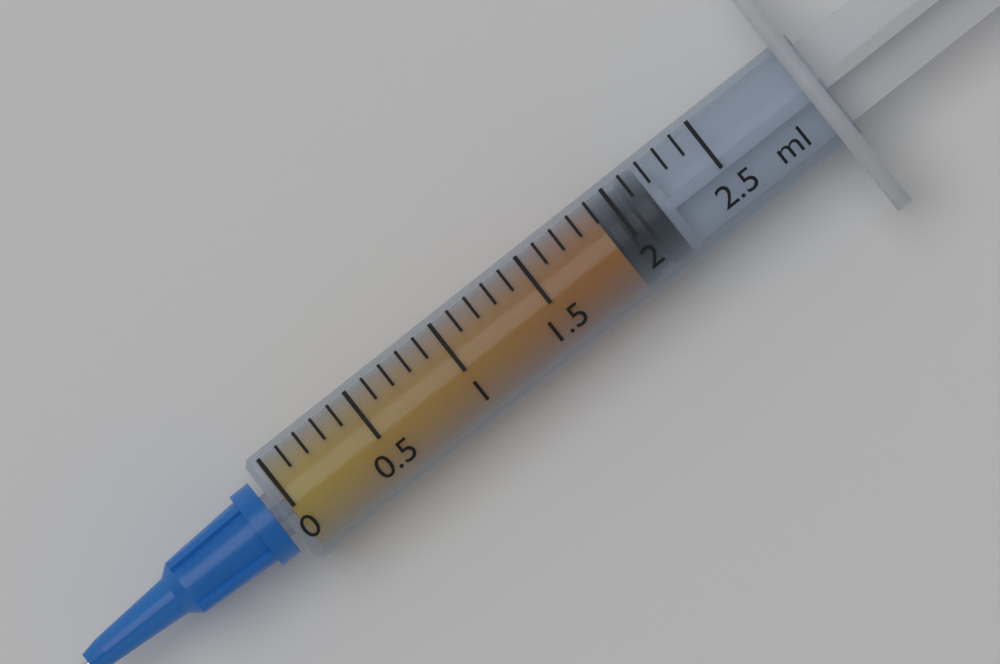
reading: 1.9 ml
